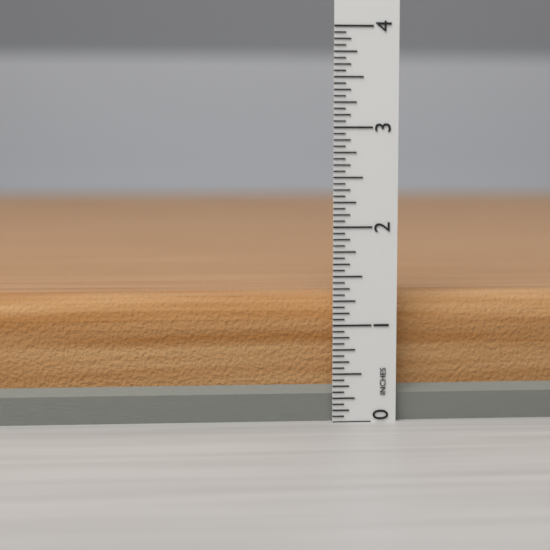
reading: 1.3125 in
